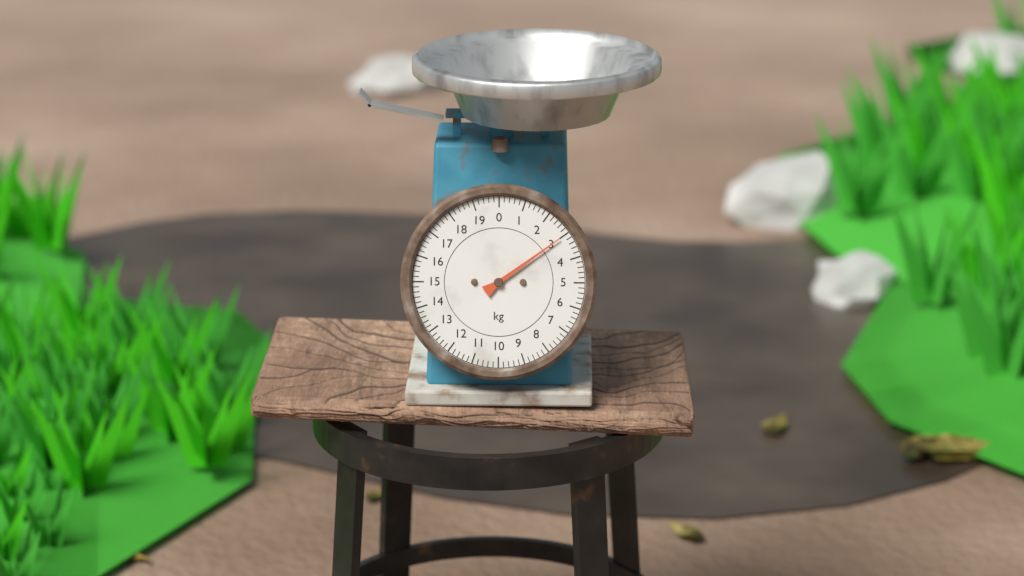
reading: 3.0 kg
